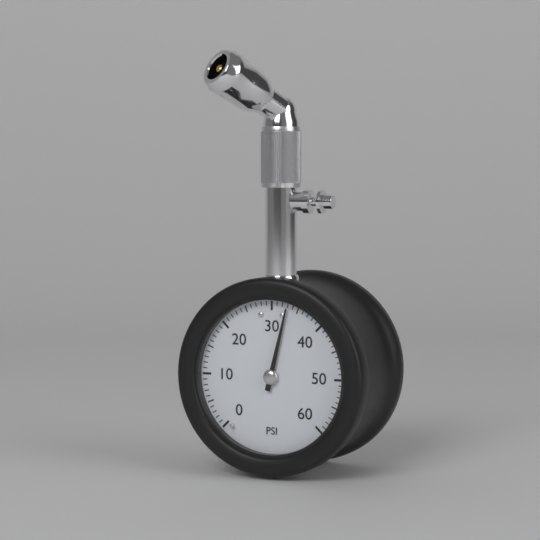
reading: 33 psi
